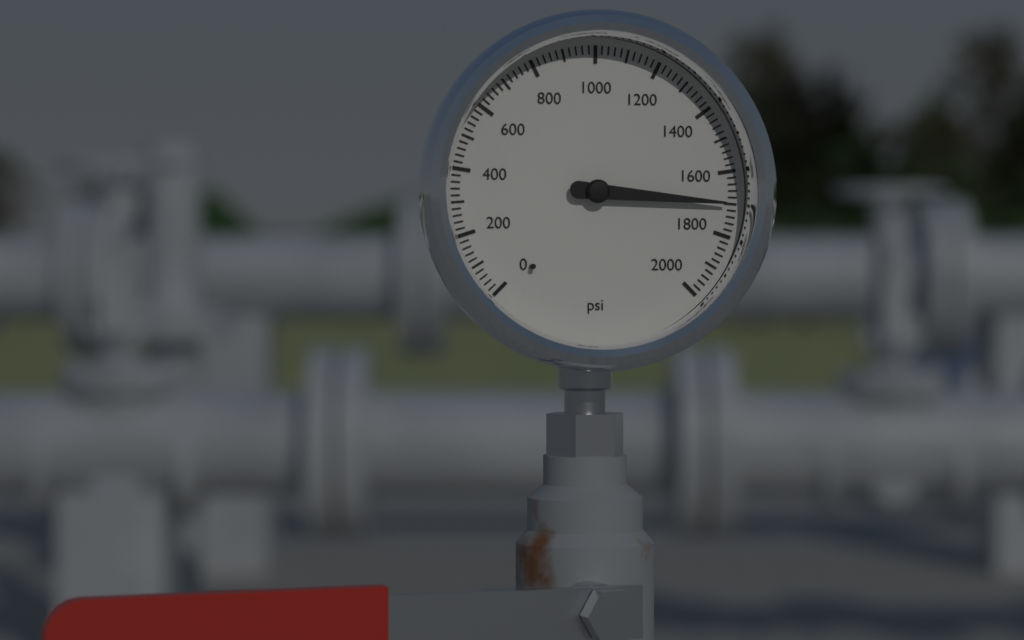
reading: 1700 psi
